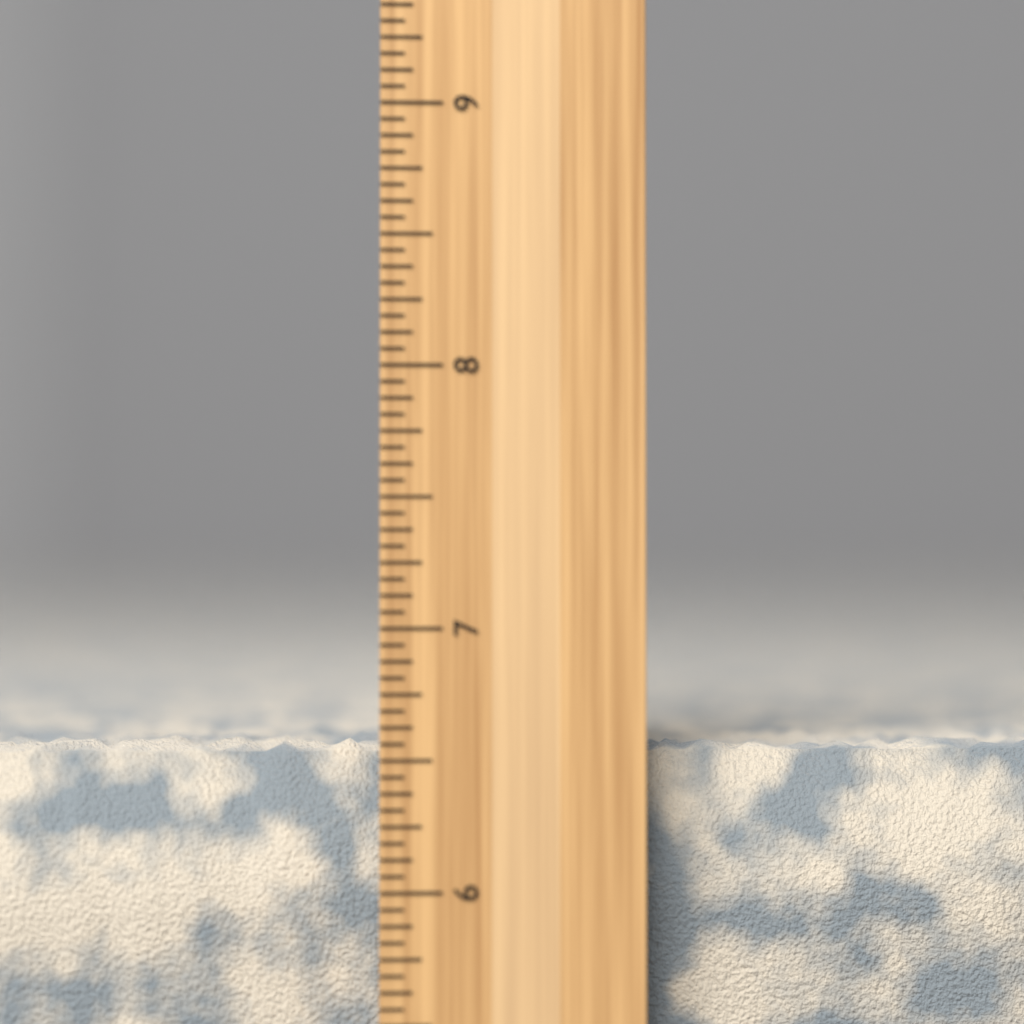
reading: 6.5625 inch
